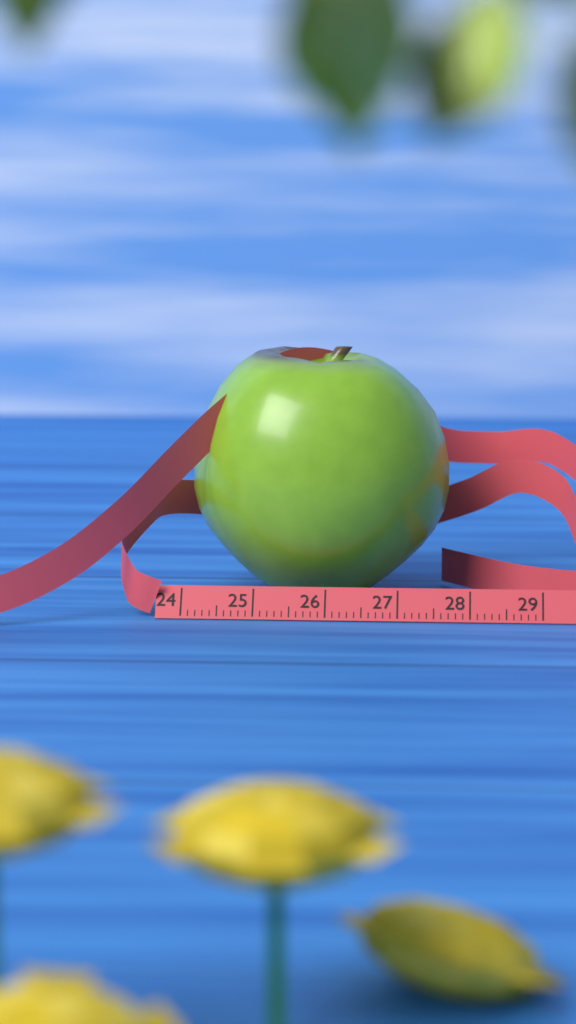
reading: 27.7 cm
